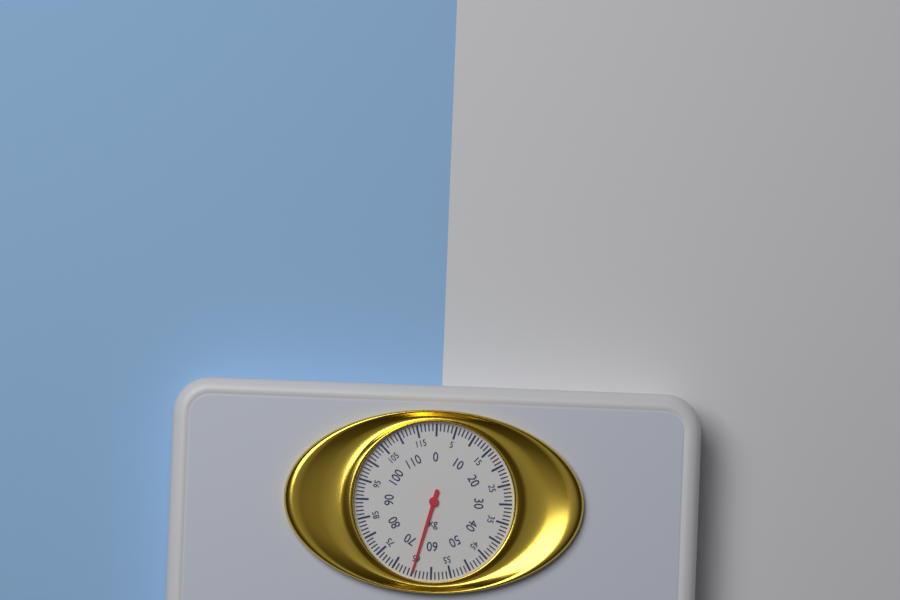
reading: 65 kg
